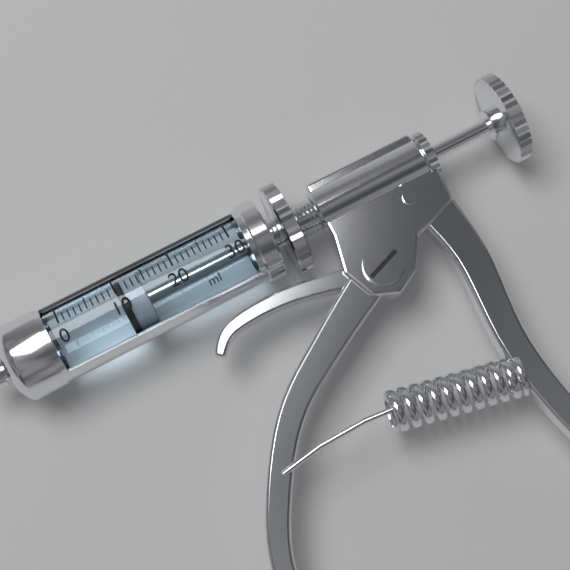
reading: 10 ml
